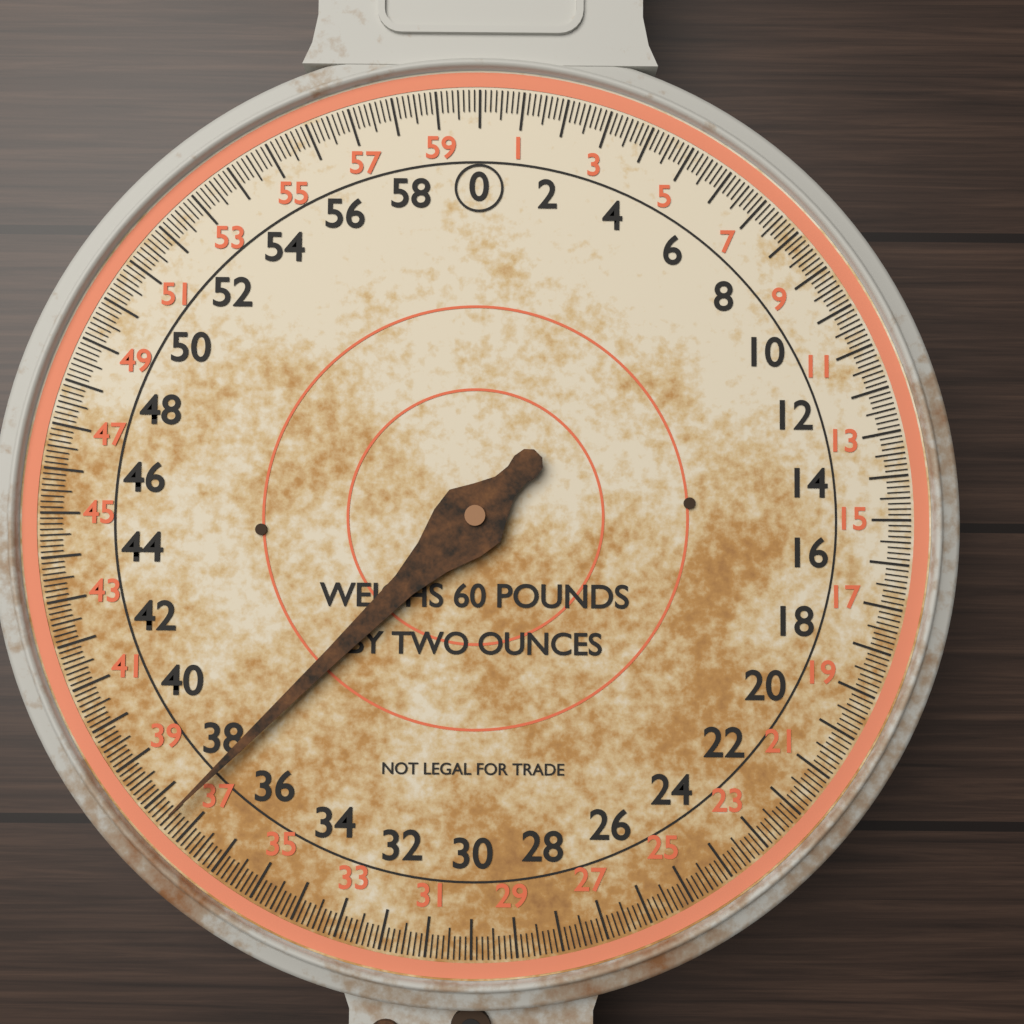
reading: 37.500 lb
